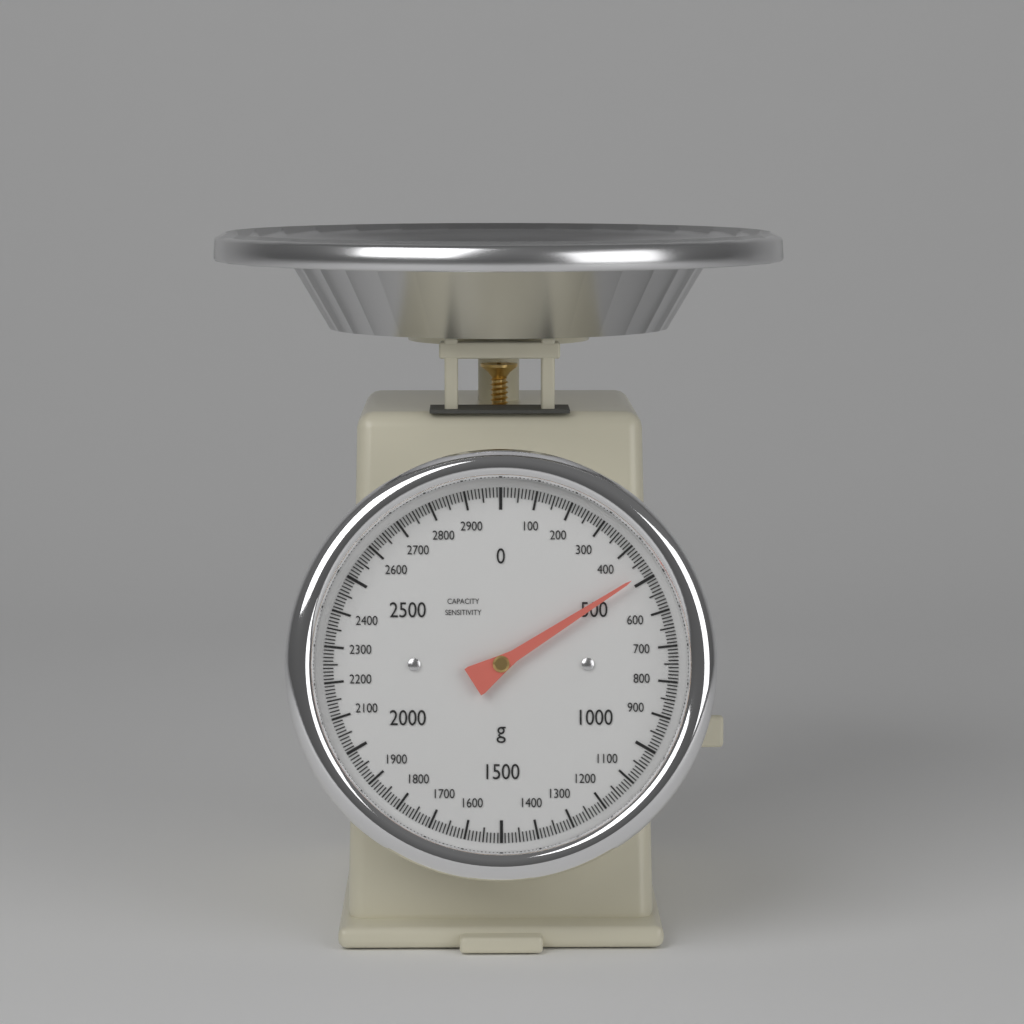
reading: 480 g
